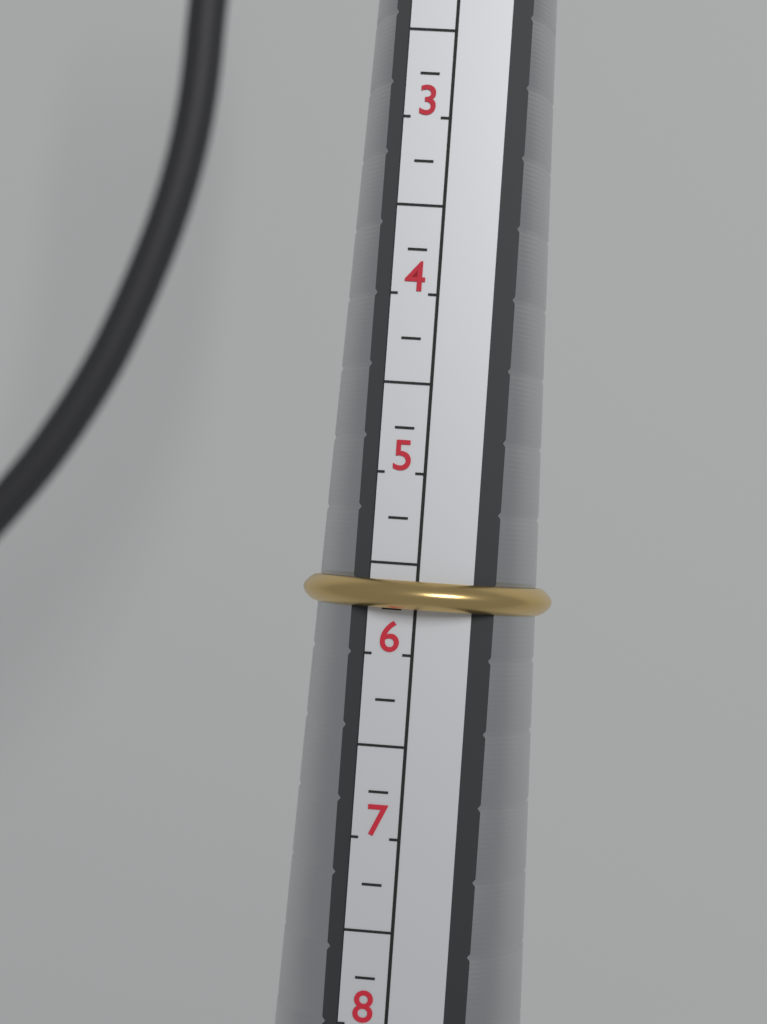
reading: 5.75 (no unit)
